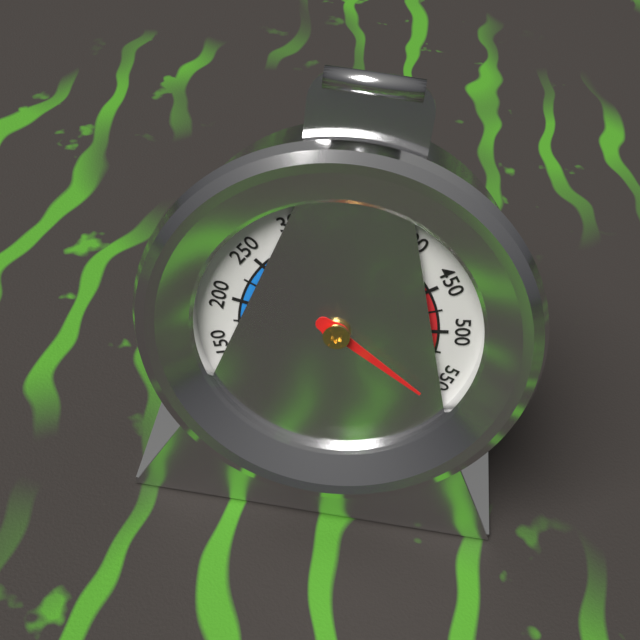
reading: 575 °F
